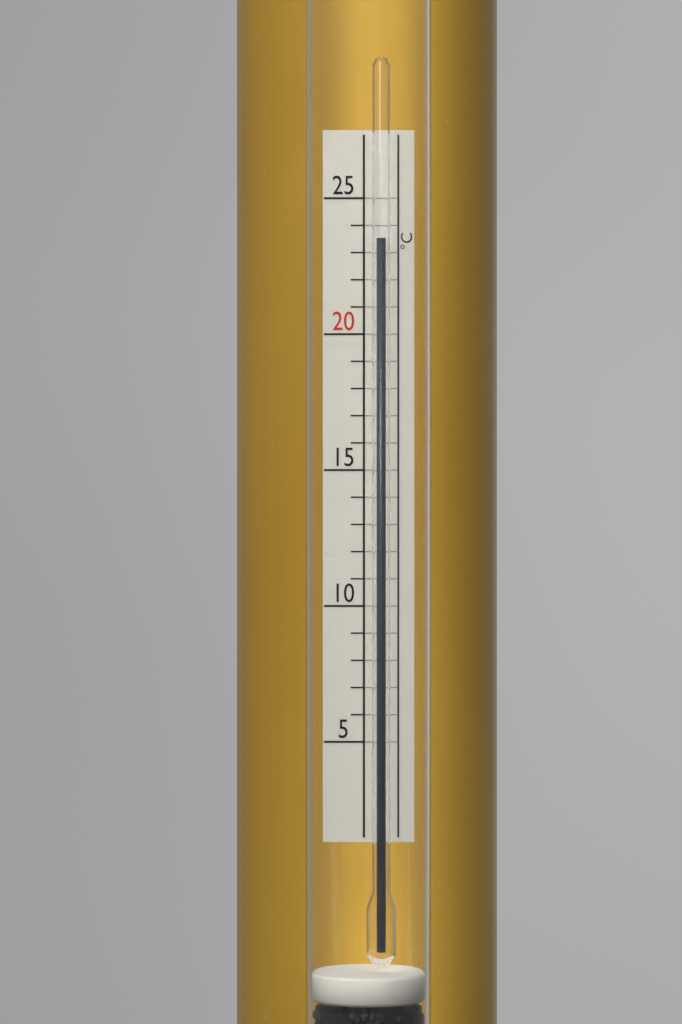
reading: 23.5 °C
